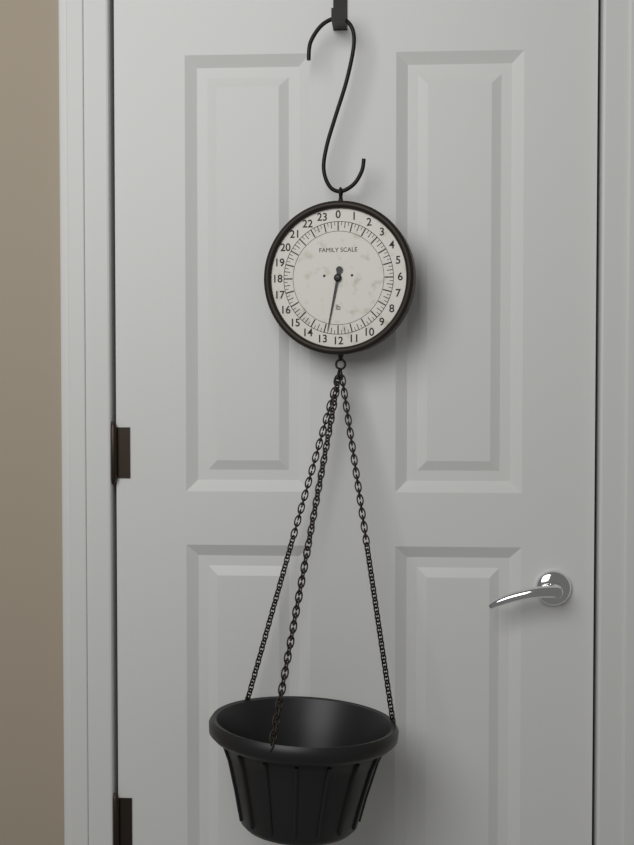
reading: 12.75 lb
